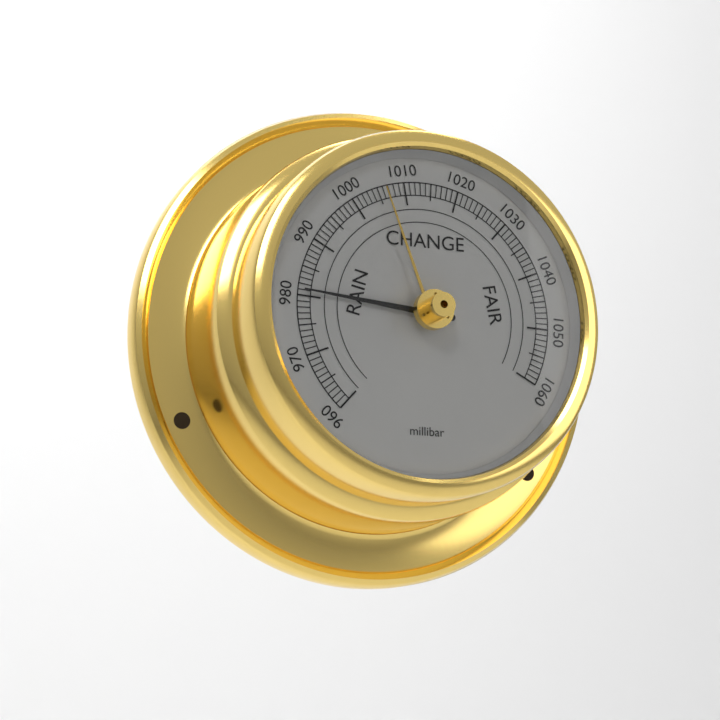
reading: 981 millibar
